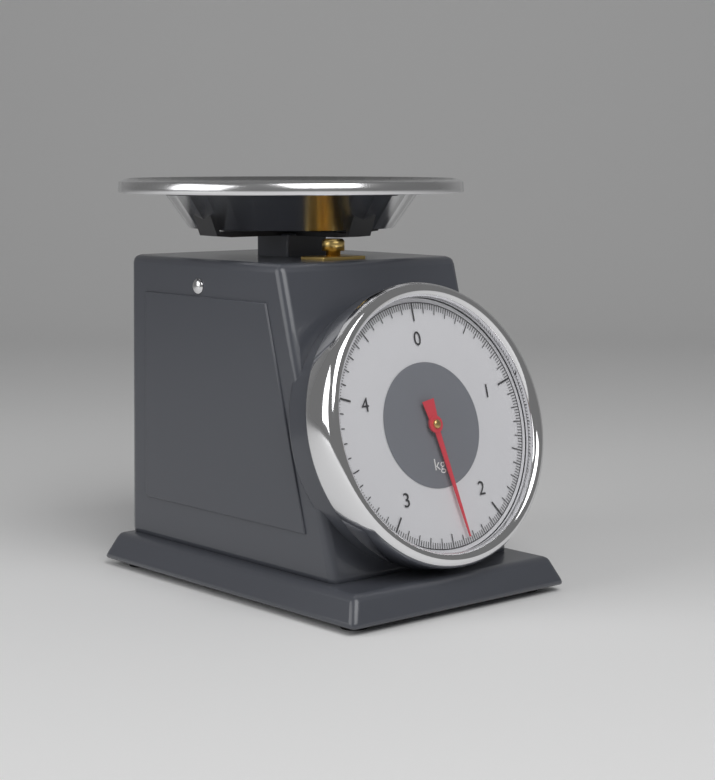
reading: 2.36 kg
